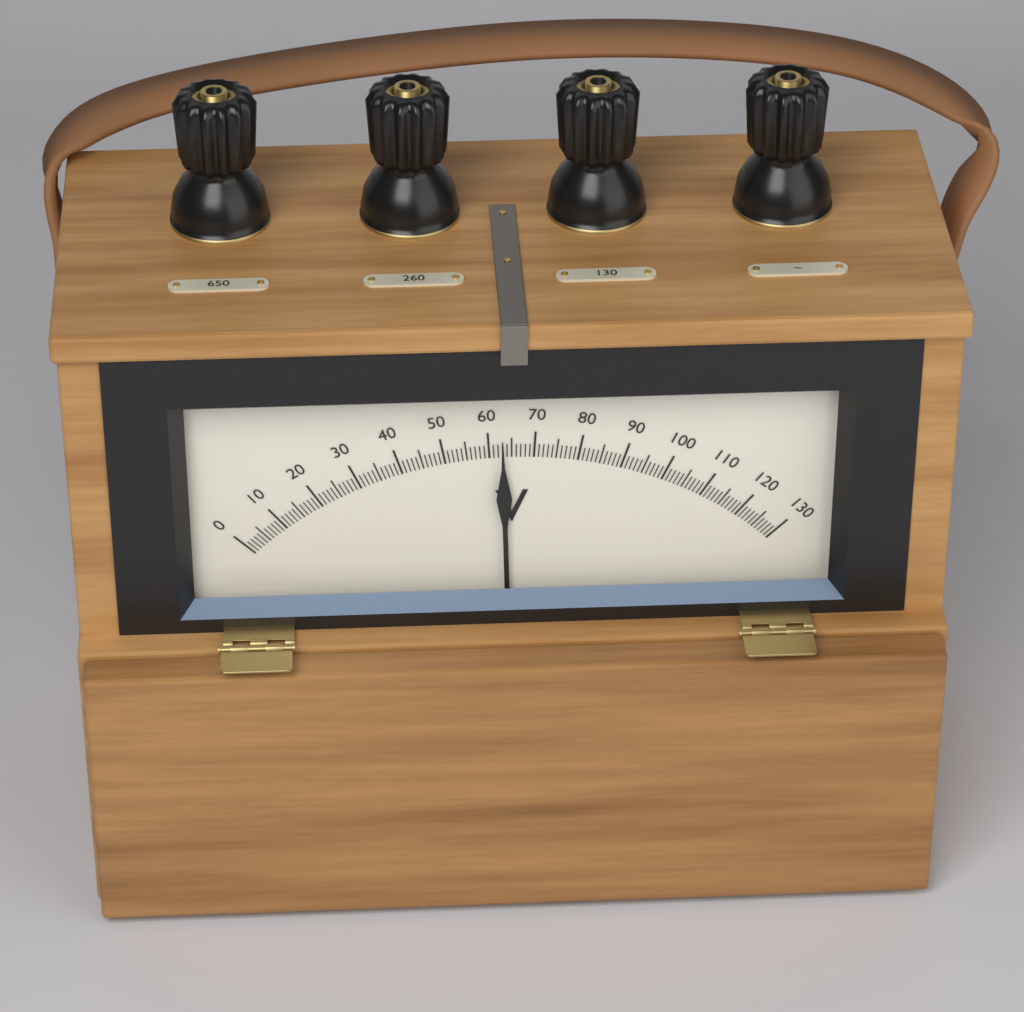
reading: 63 V
